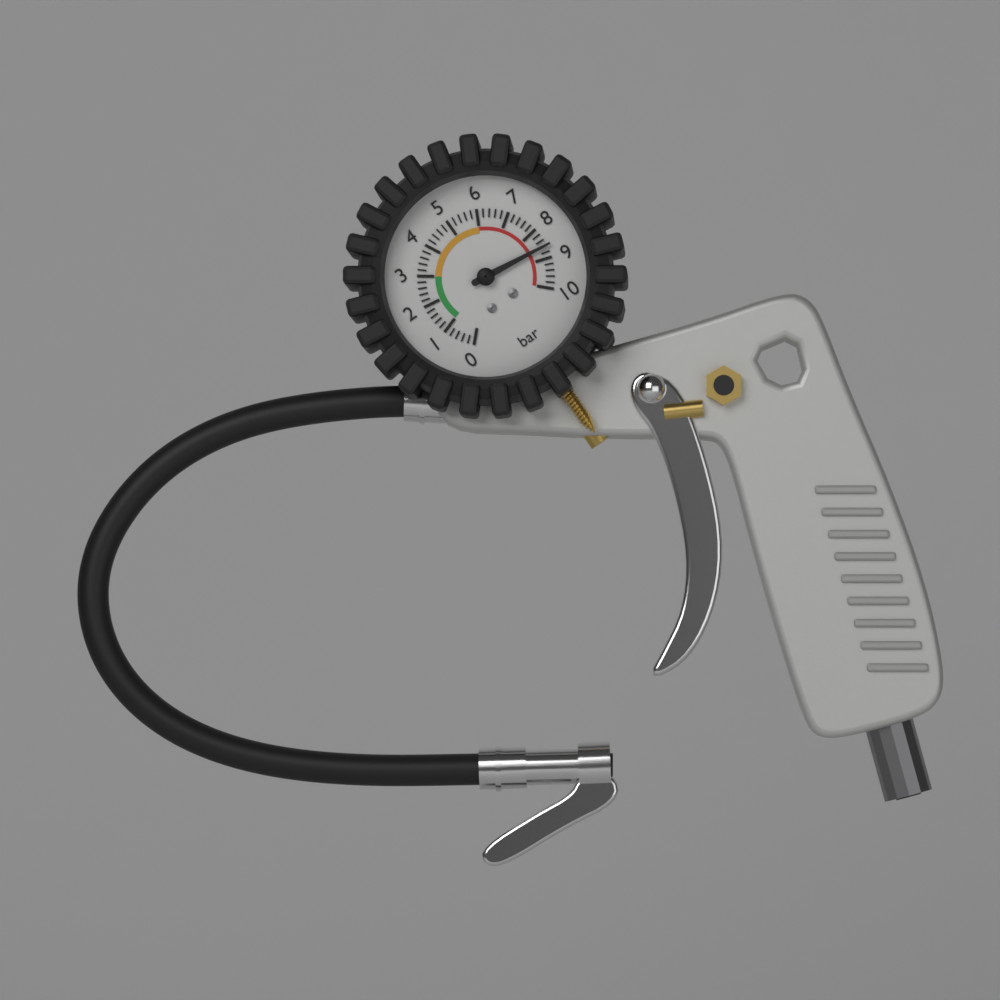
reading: 8.6 bar
